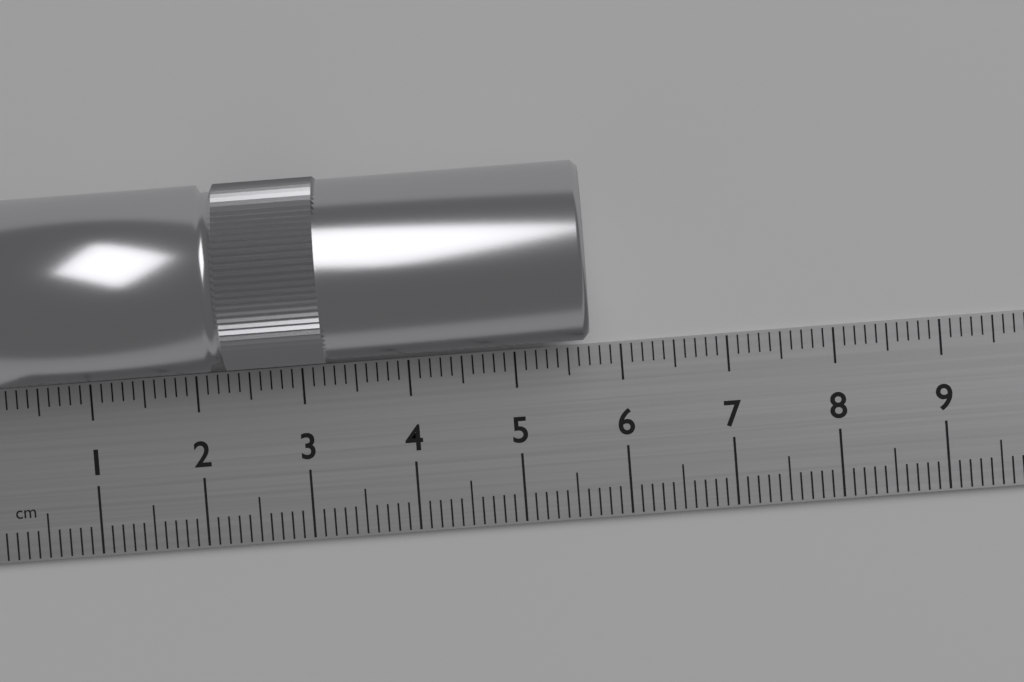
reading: 5.7 cm
